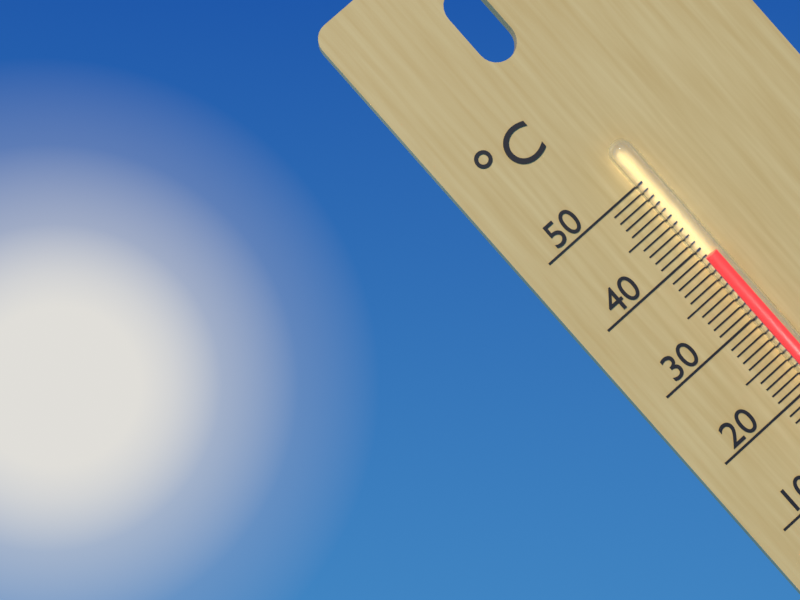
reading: 39 °C
